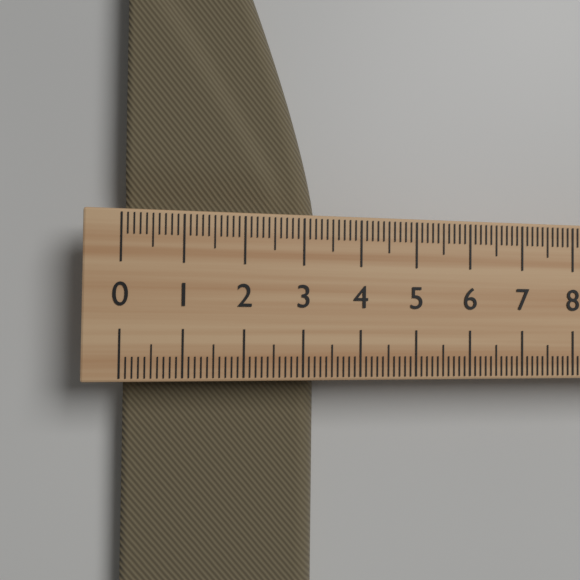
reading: 3.4 (no unit)
